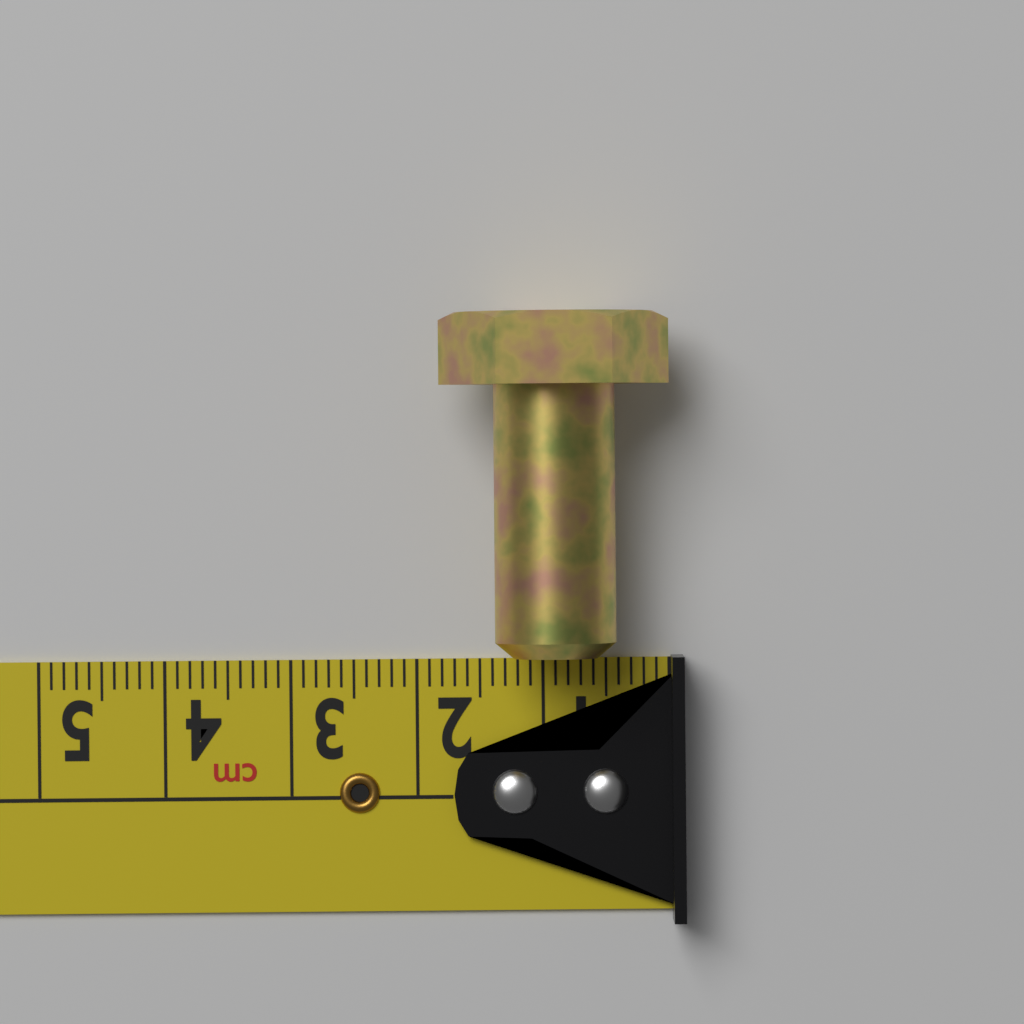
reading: 1.8 cm
